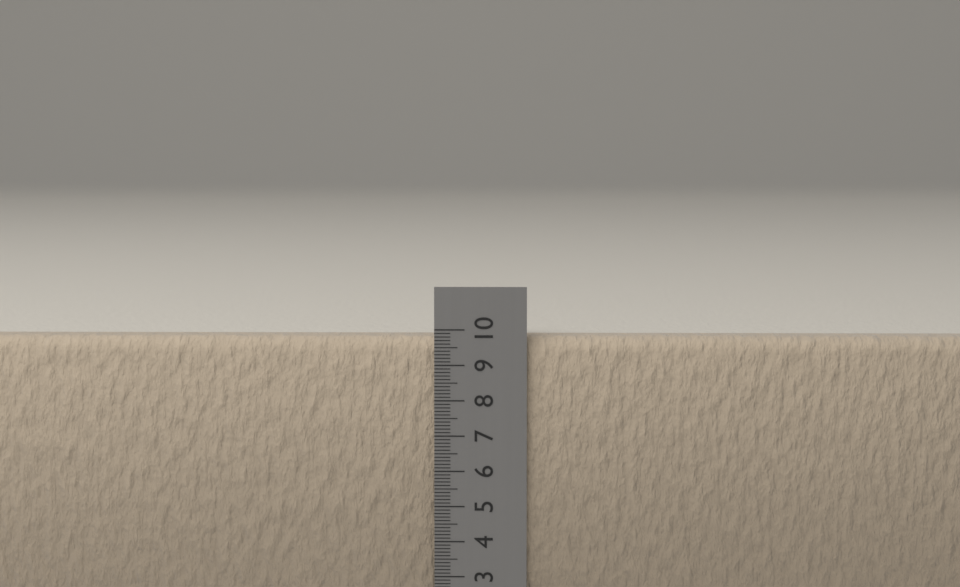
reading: 9.8 cm
